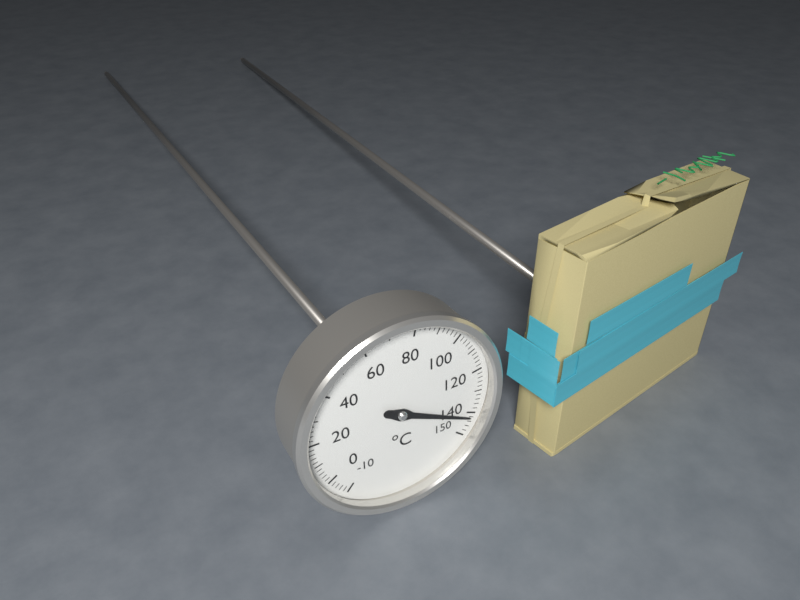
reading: 142 °C
